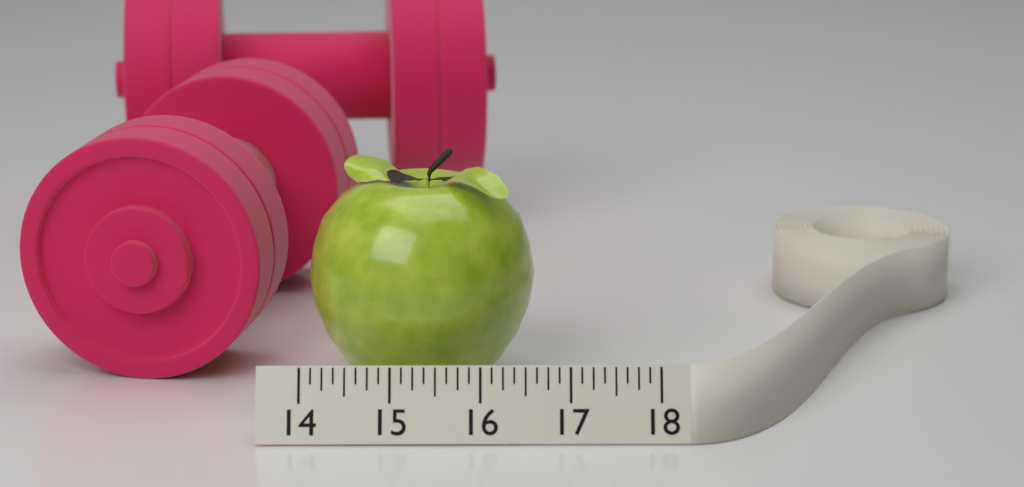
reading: 16.625 (no unit)
